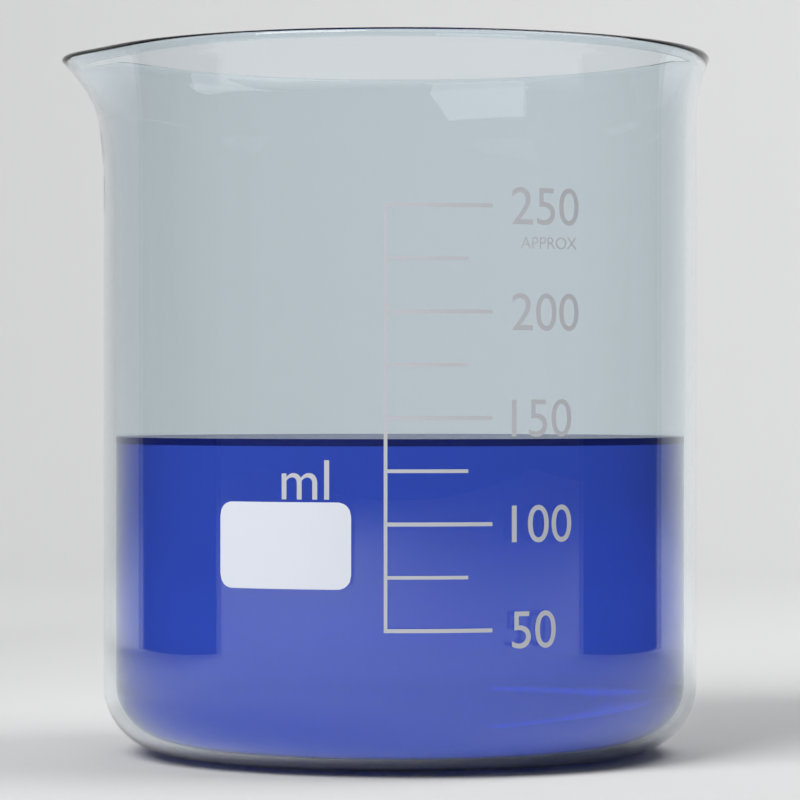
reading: 140 ml
